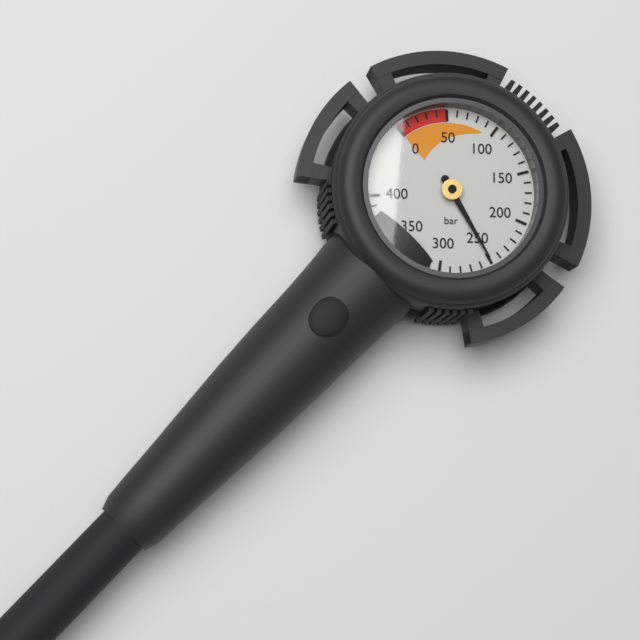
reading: 250 bar
